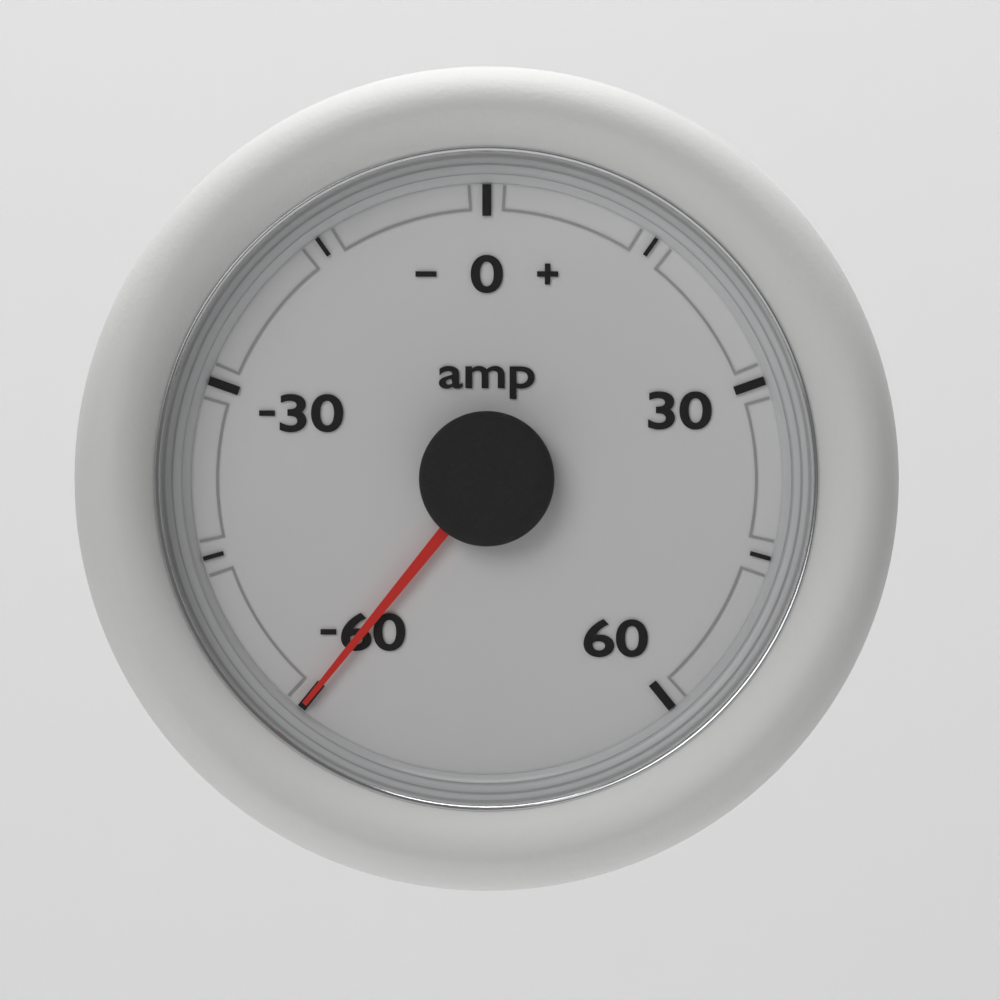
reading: -60 amp
